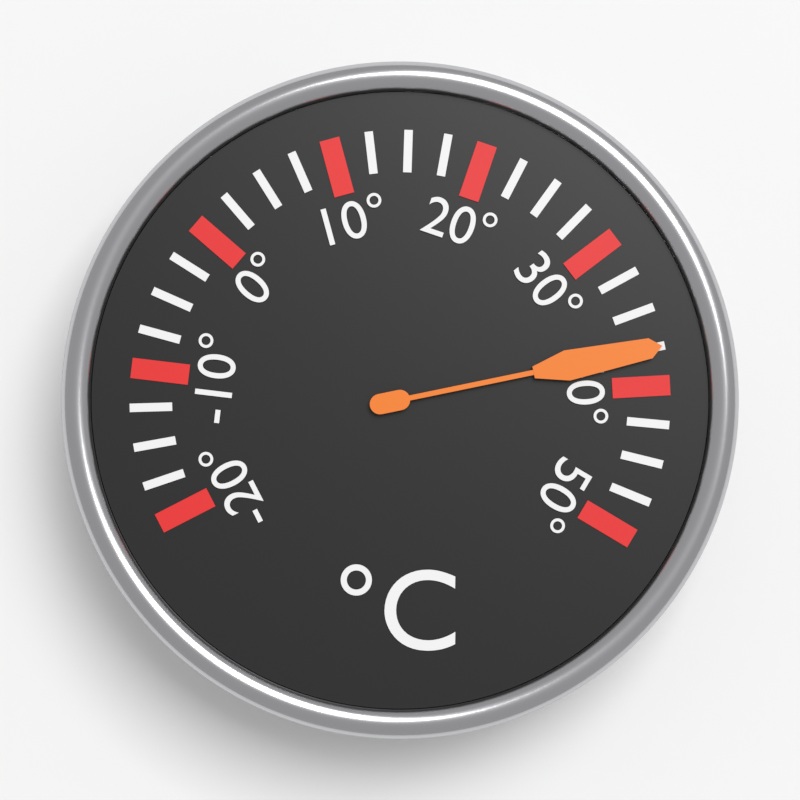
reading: 37.5 °C
